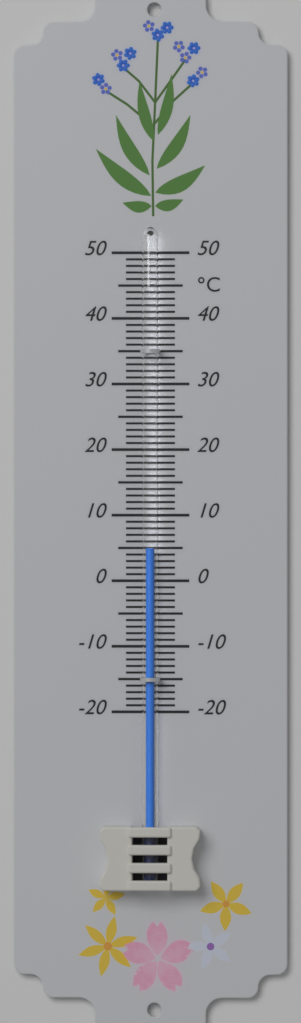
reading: 5 °C
